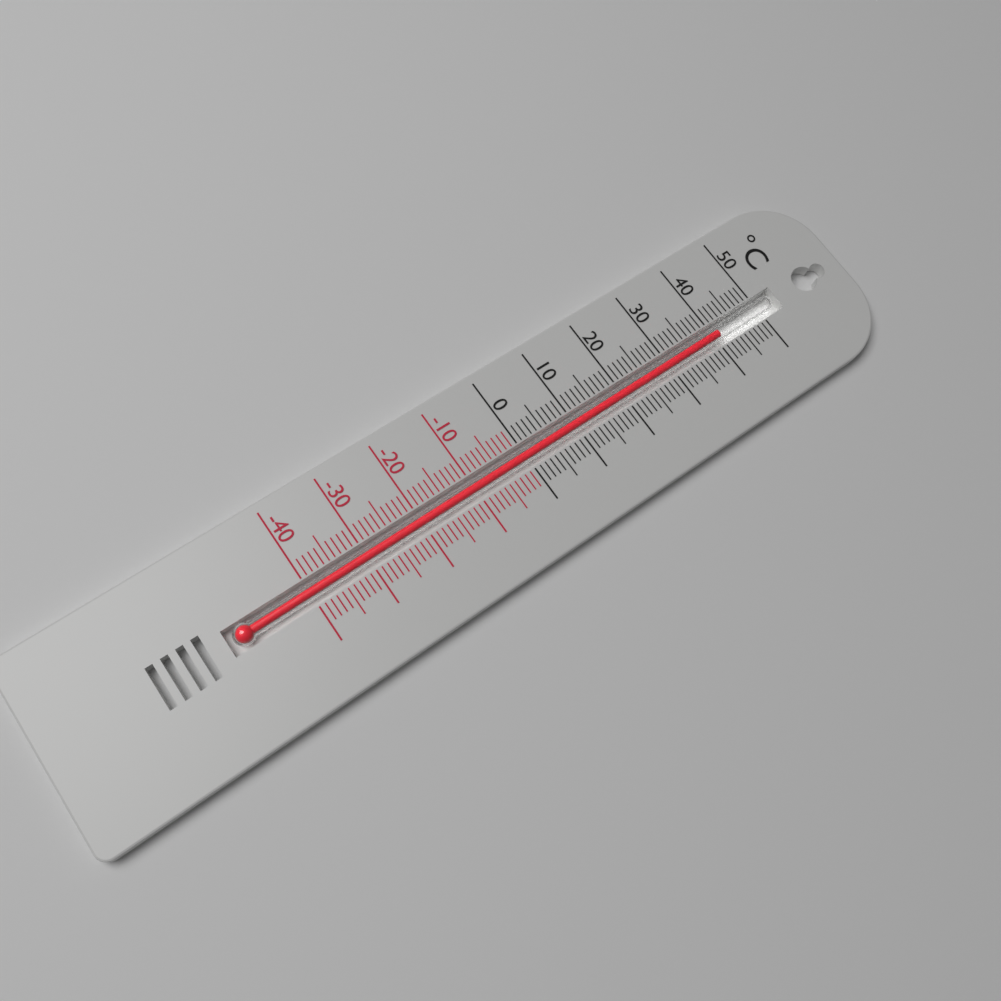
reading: 41 °C
